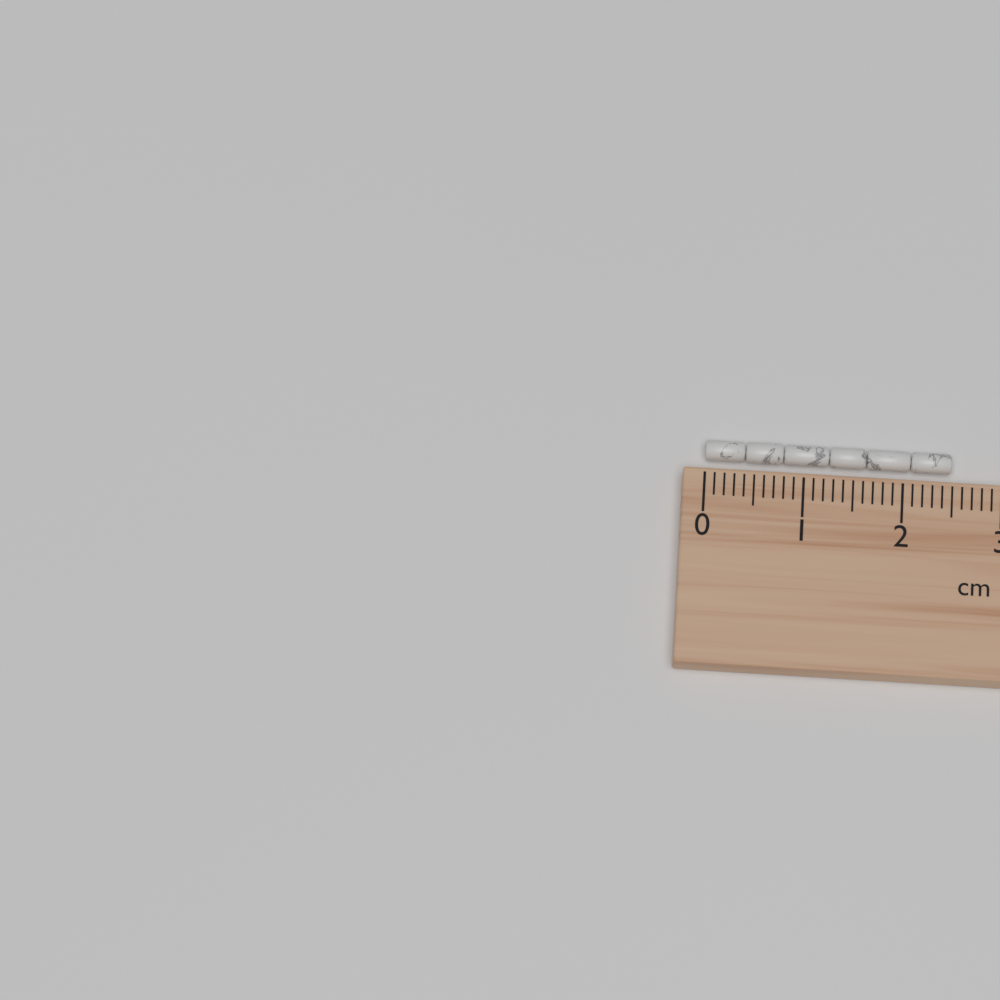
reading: 2.5 cm
